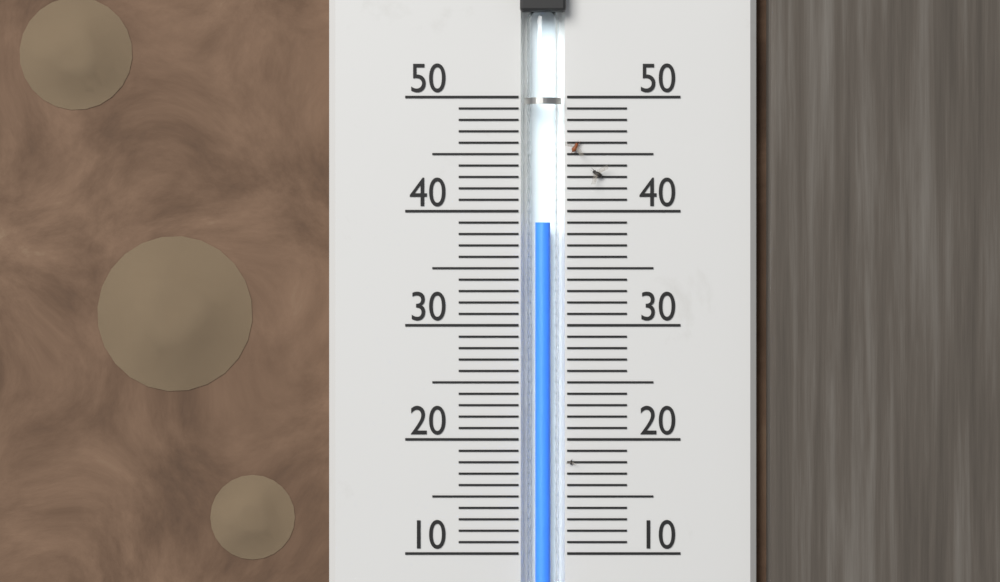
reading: 39 (no unit)
